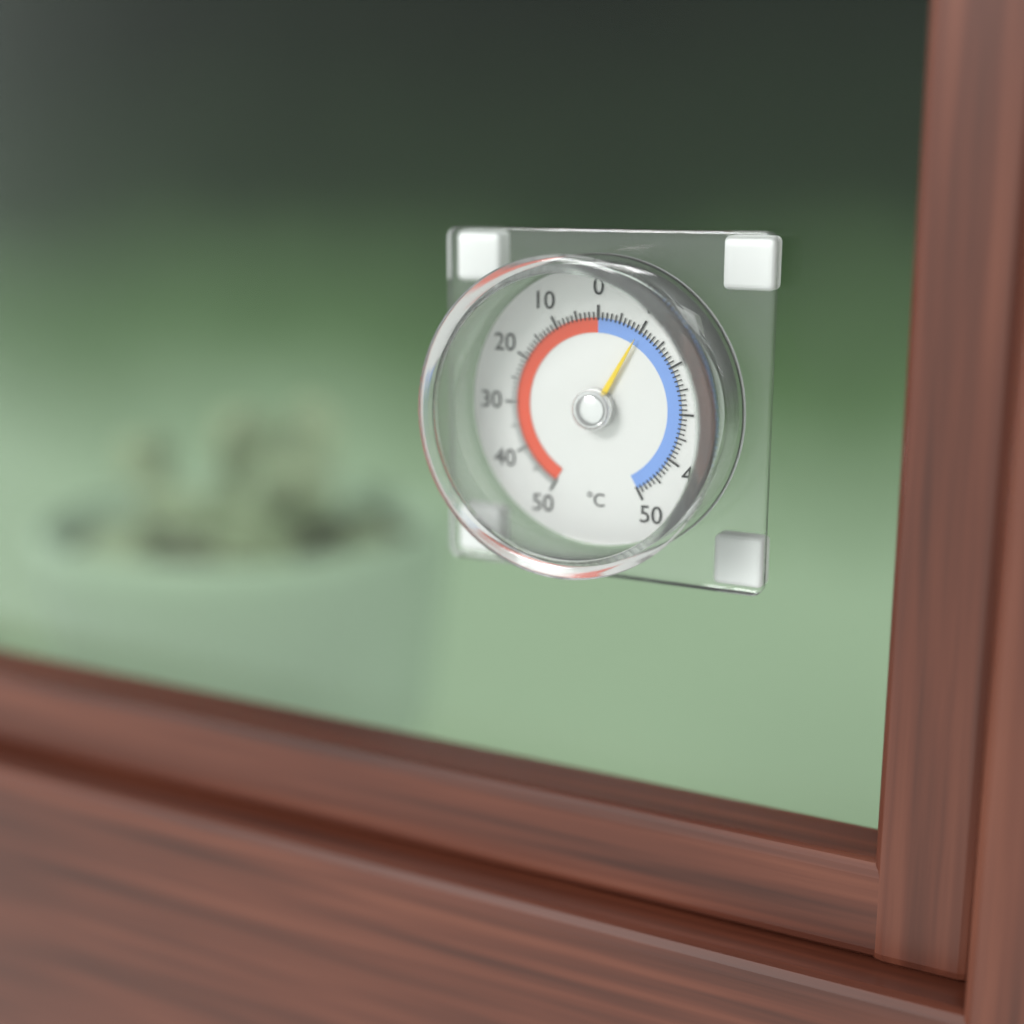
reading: -10 °C
